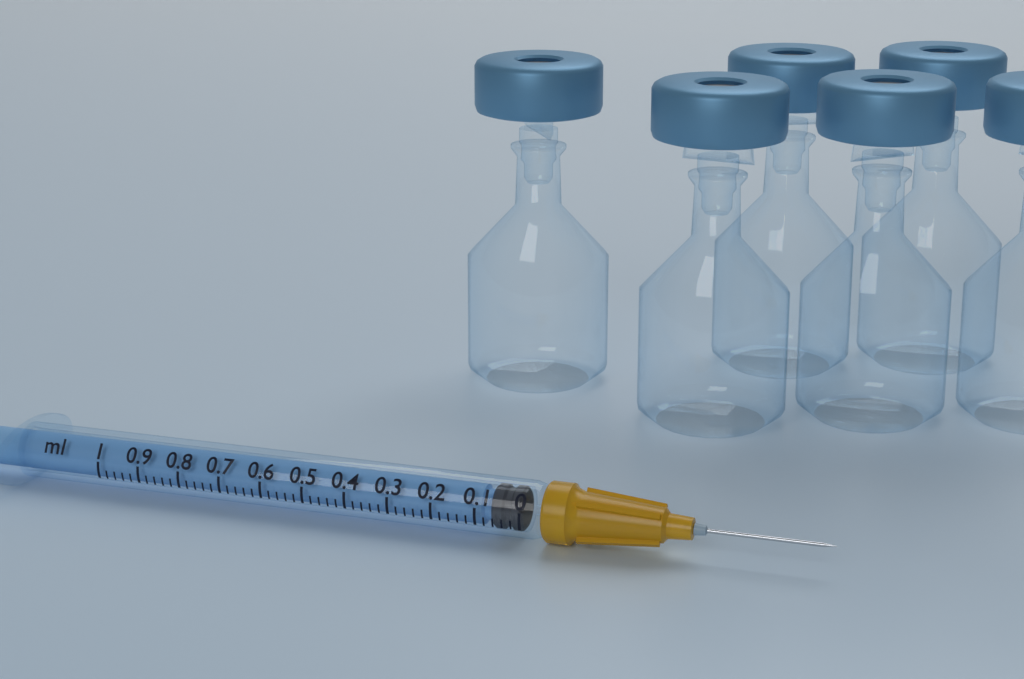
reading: 0.00 ml
